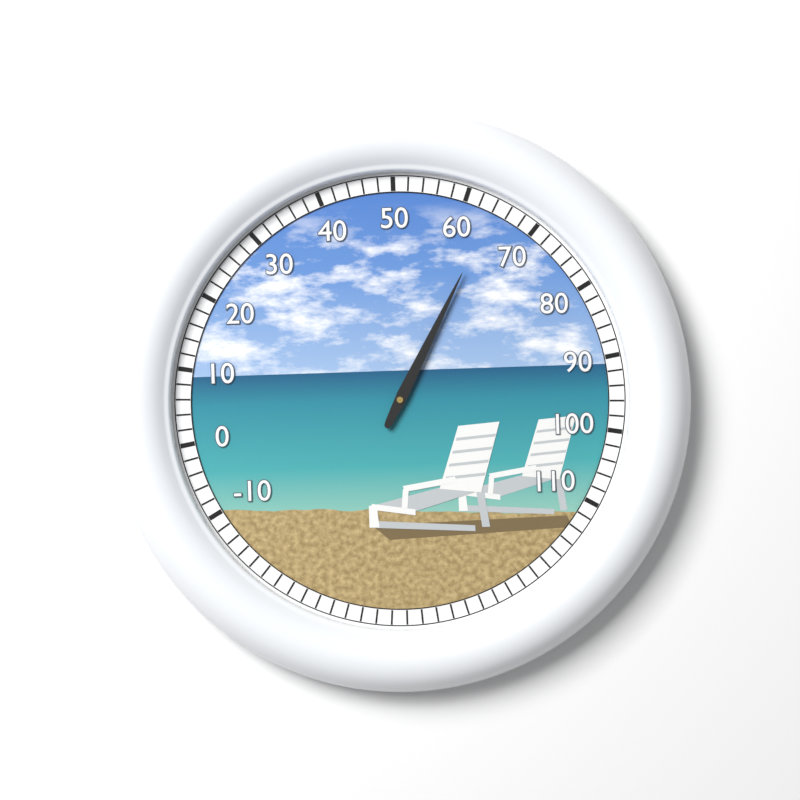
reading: 64 (no unit)
